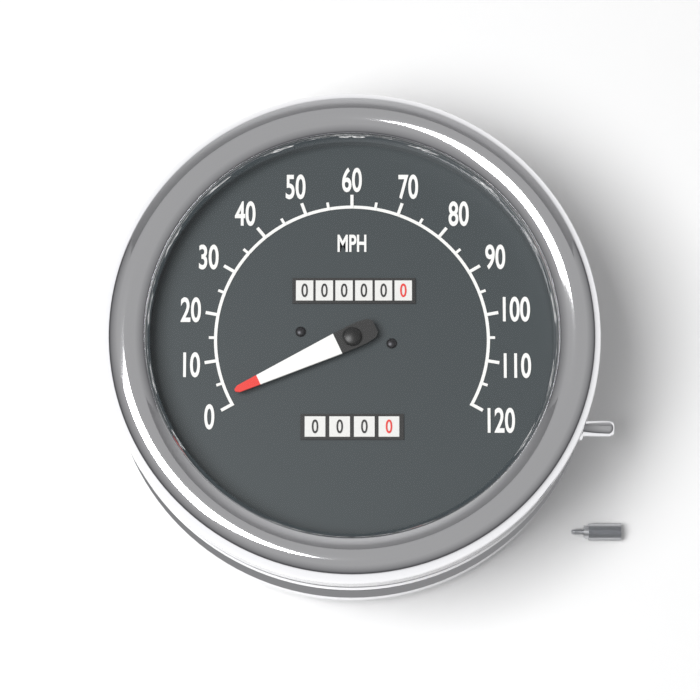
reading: 2 MPH
